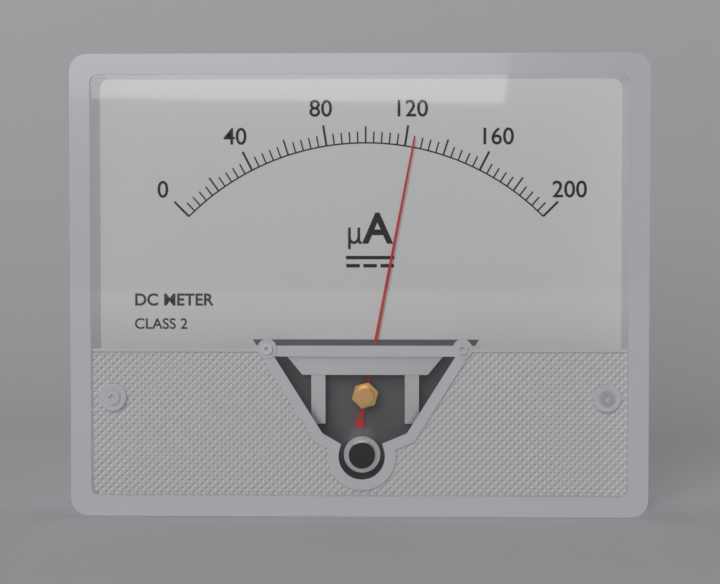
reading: 124 µA
